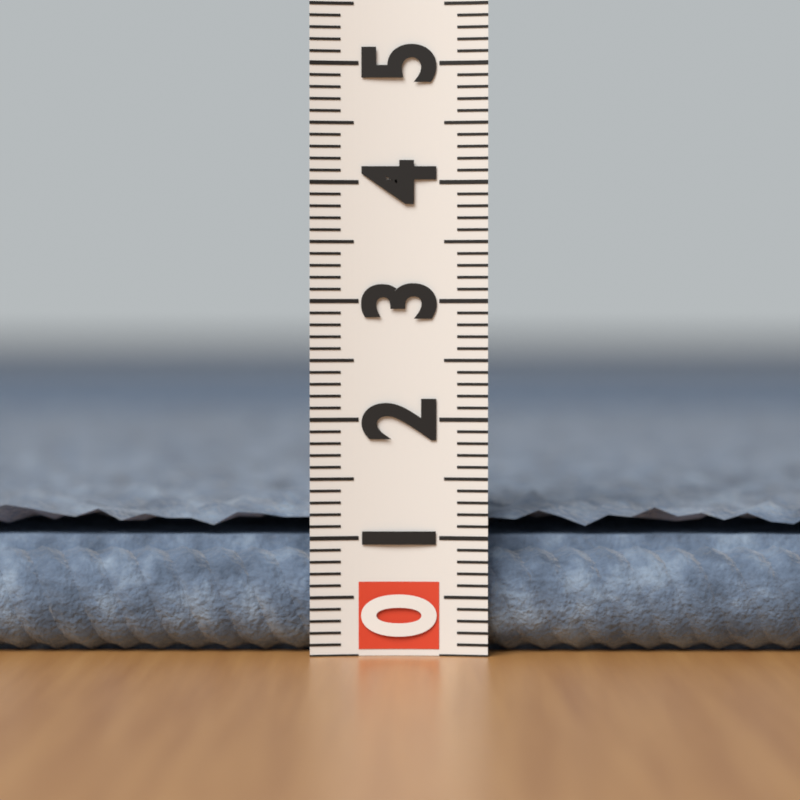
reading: 1.3 (no unit)
